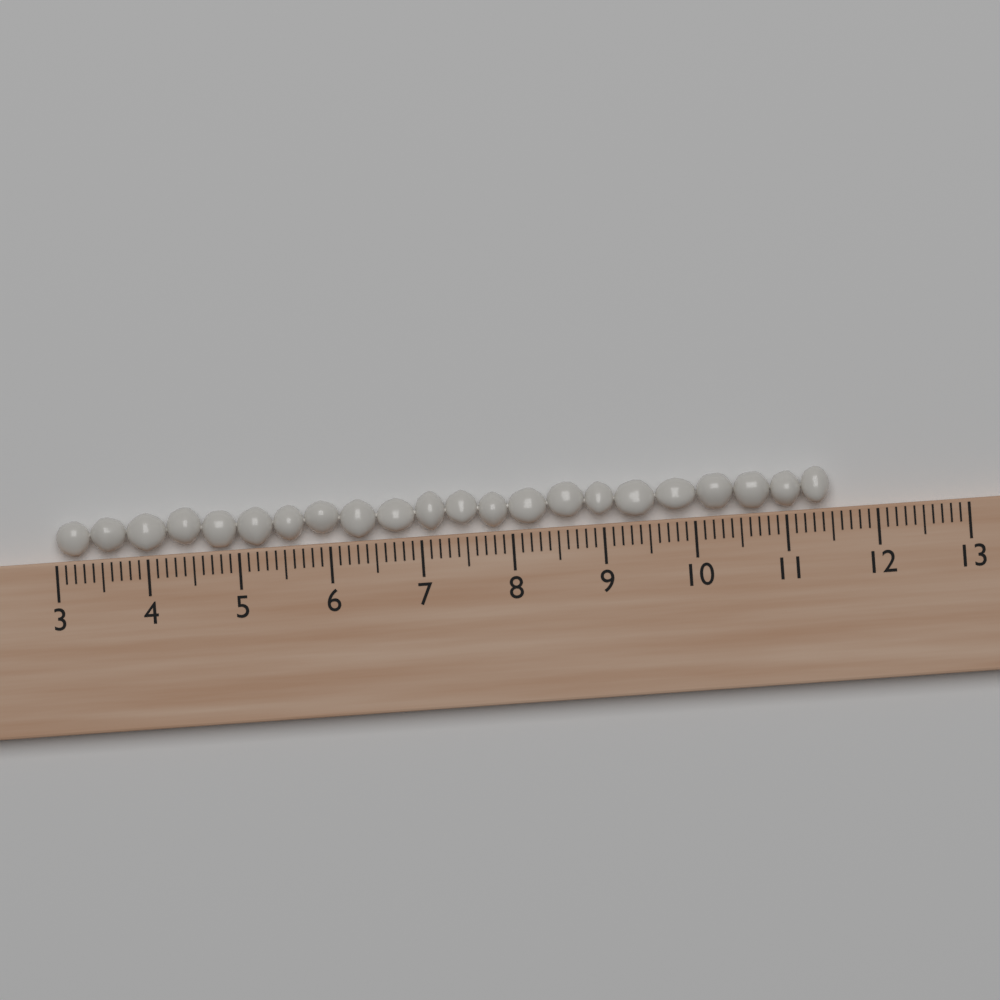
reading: 11.5 (no unit)
